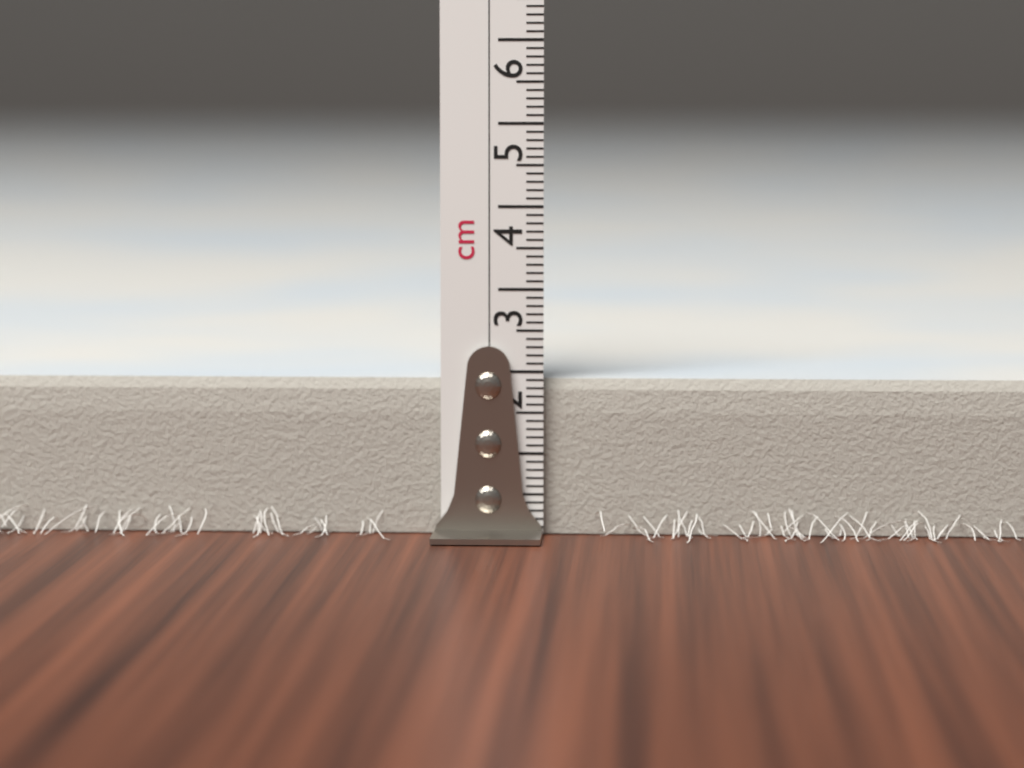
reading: 1.9 cm
